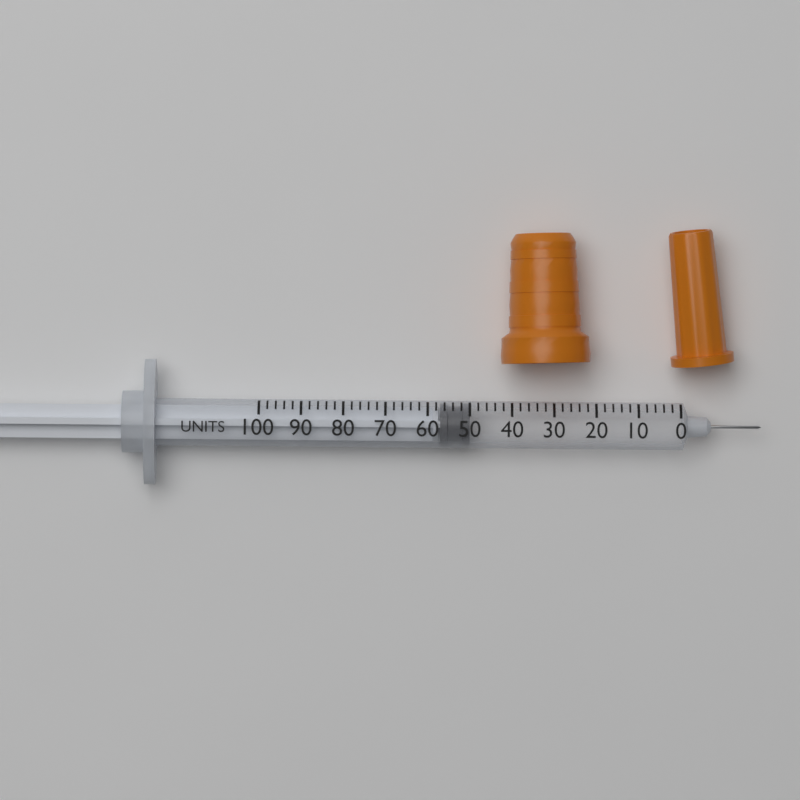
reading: 50 units
